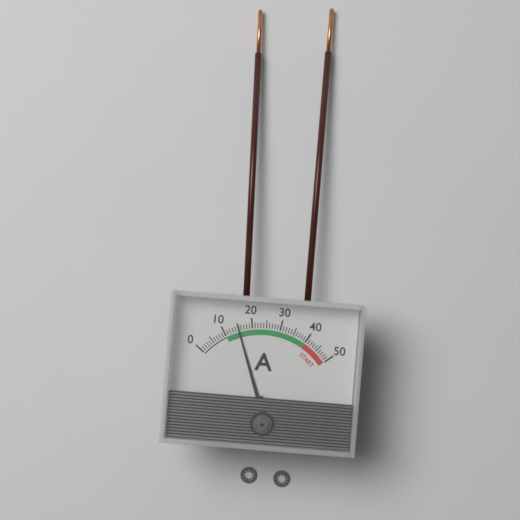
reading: 15 A
